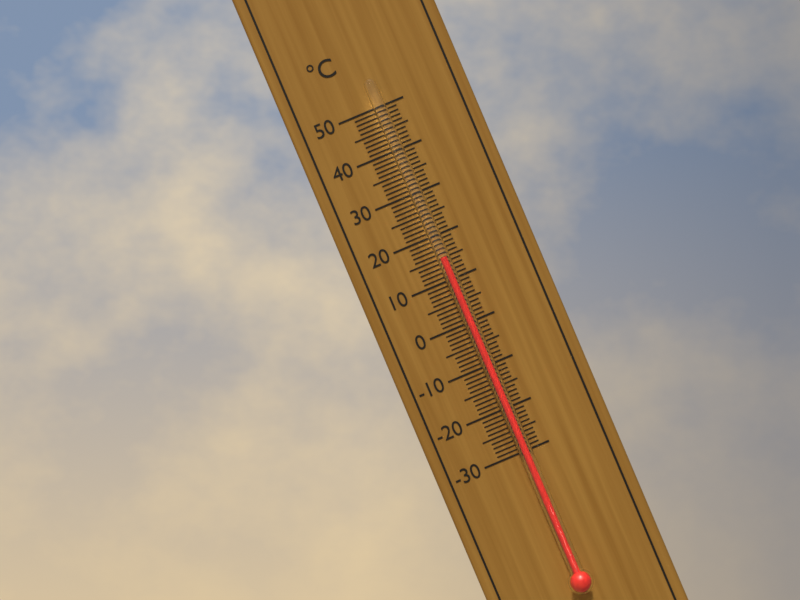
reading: 15 °C
